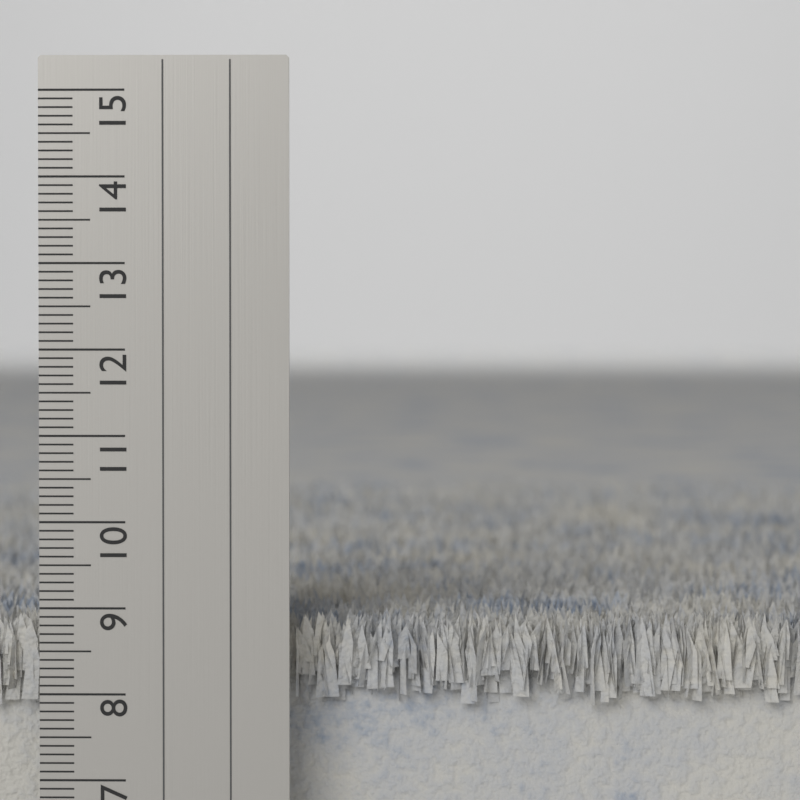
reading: 8.9 cm
